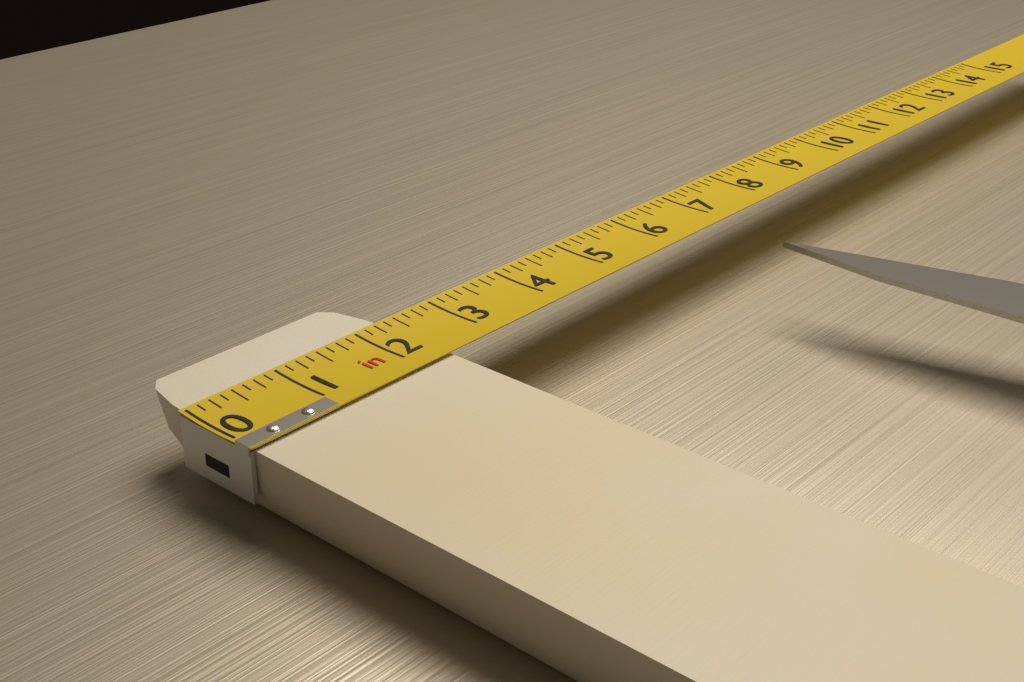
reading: 2.375 in
